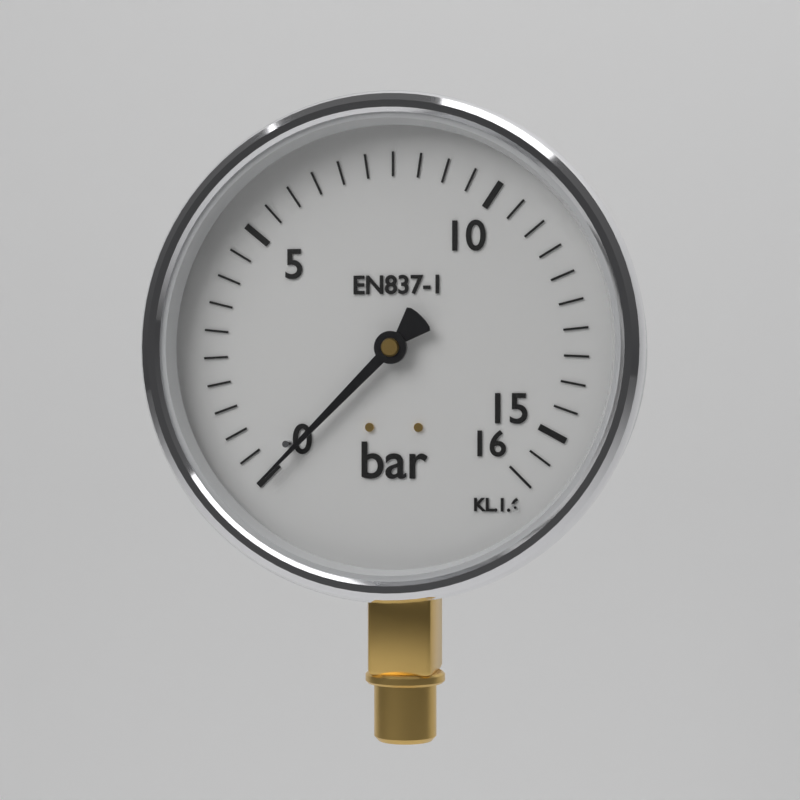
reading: 0.0 bar
